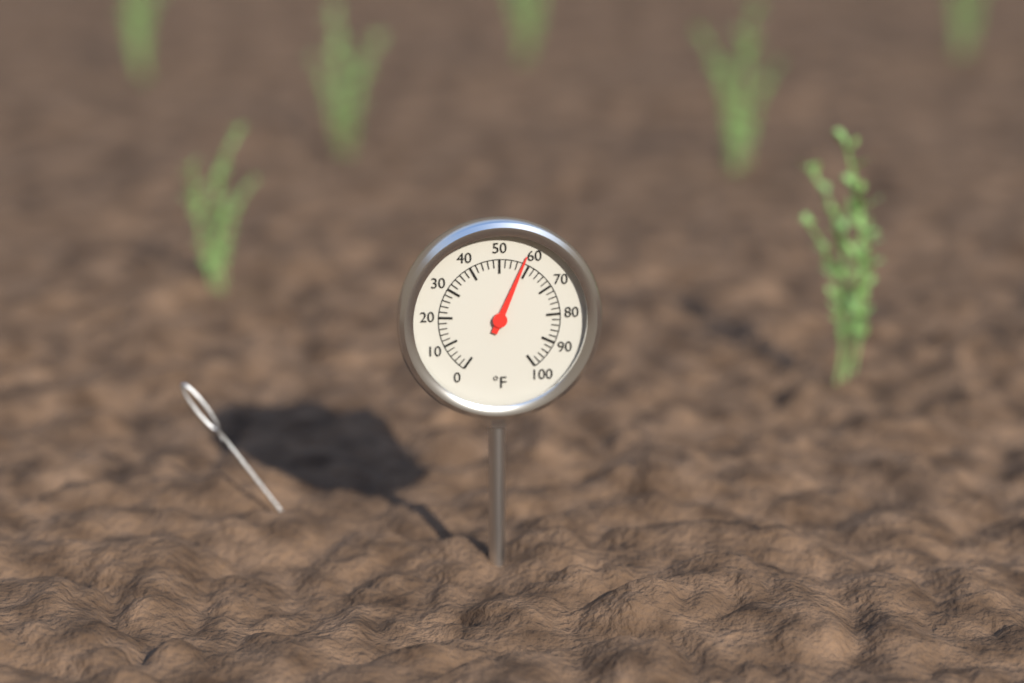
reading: 58 °F
